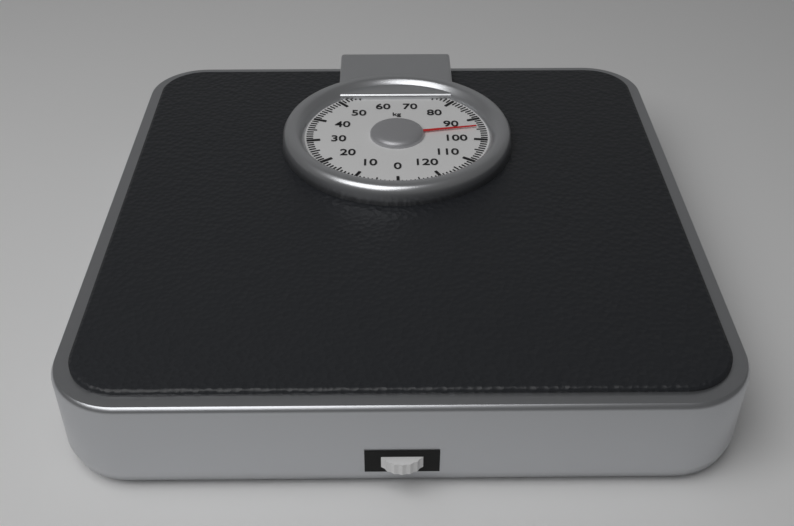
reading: 94 kg
